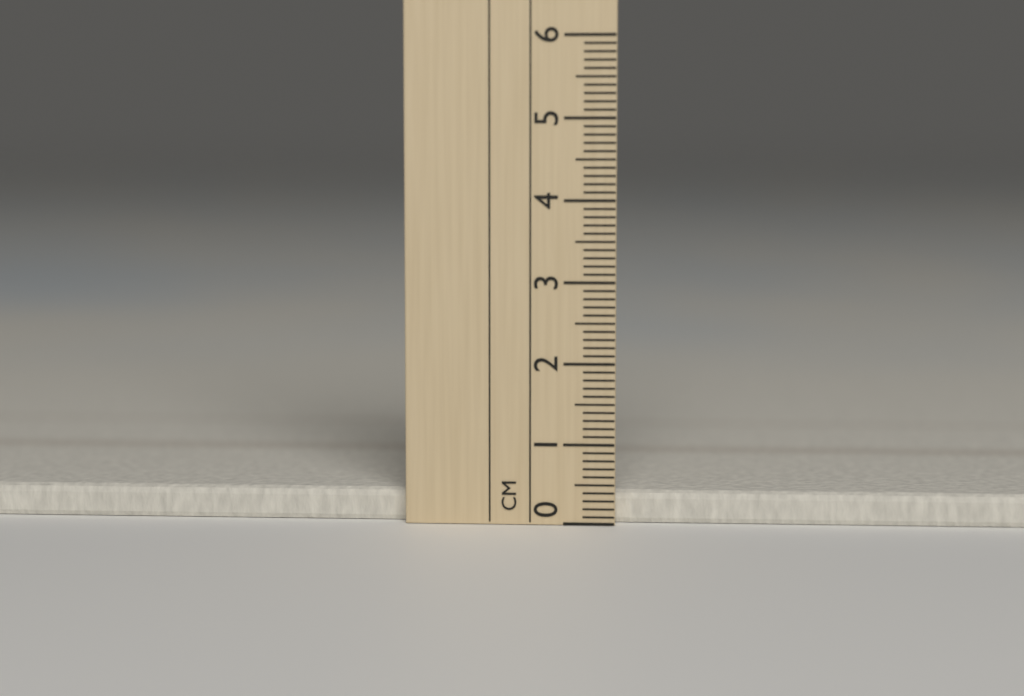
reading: 0.4 cm
